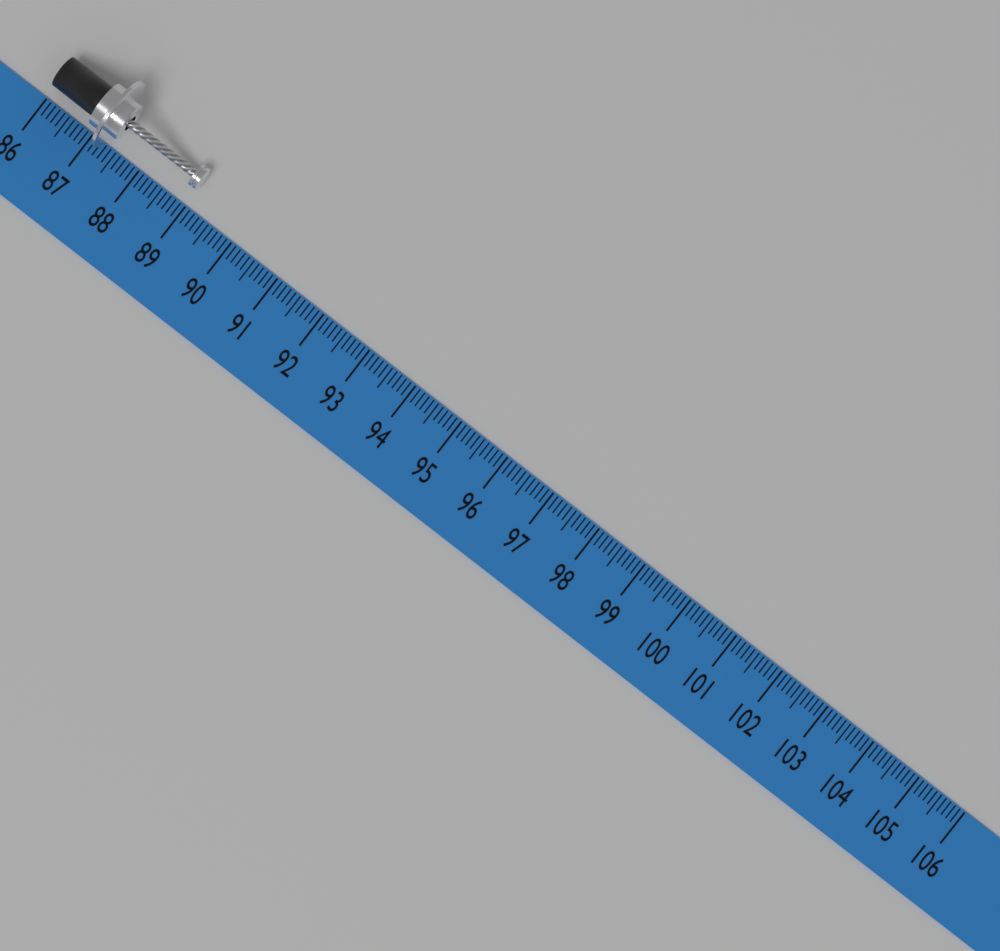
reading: 89.0 (no unit)
